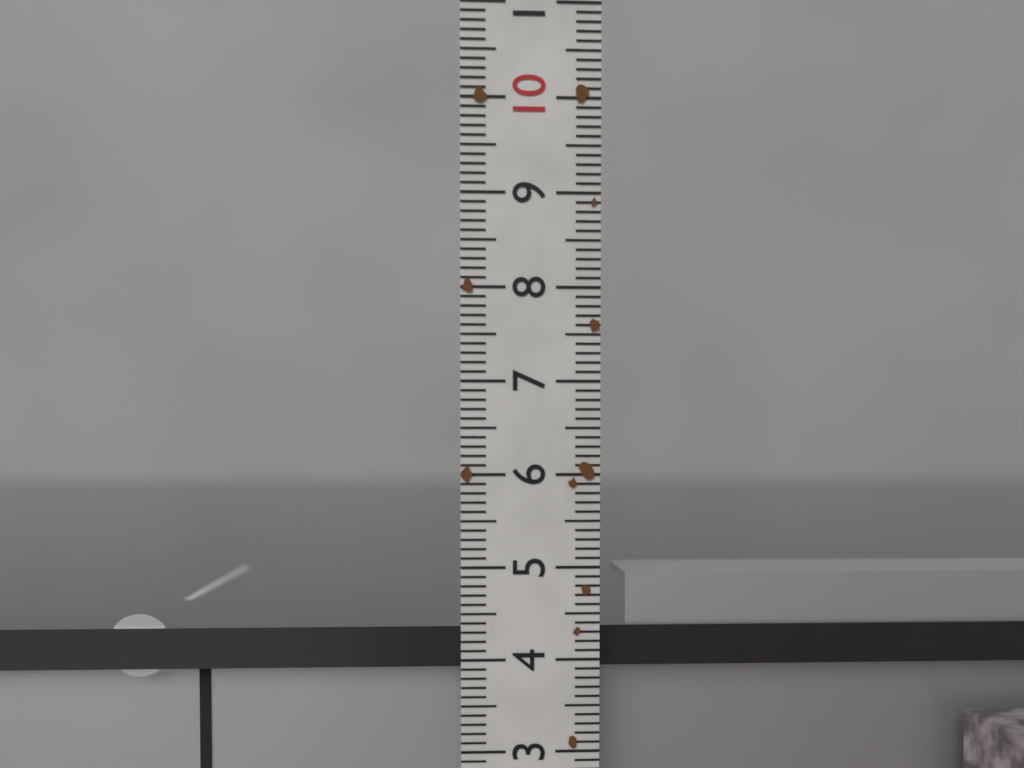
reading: 4.3 (no unit)
